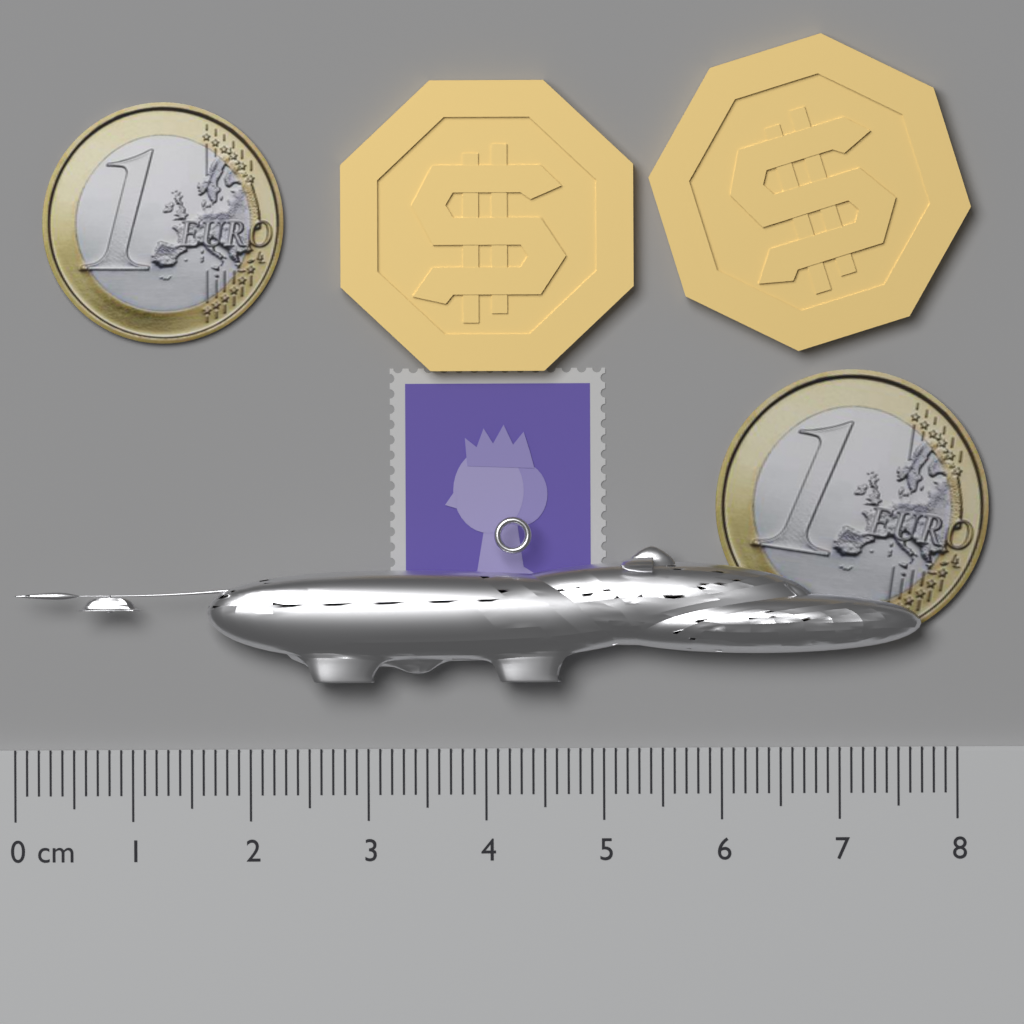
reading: 7.7 cm
